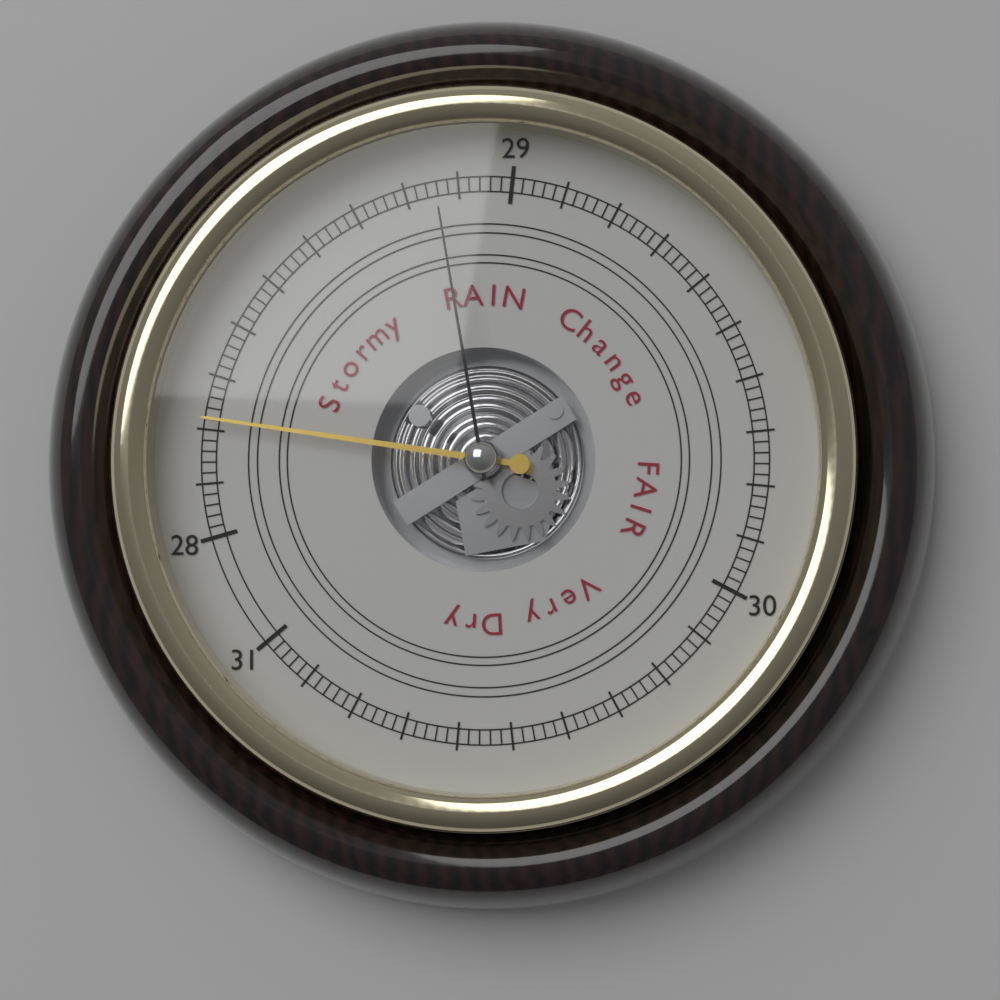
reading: 28.22 (no unit)
